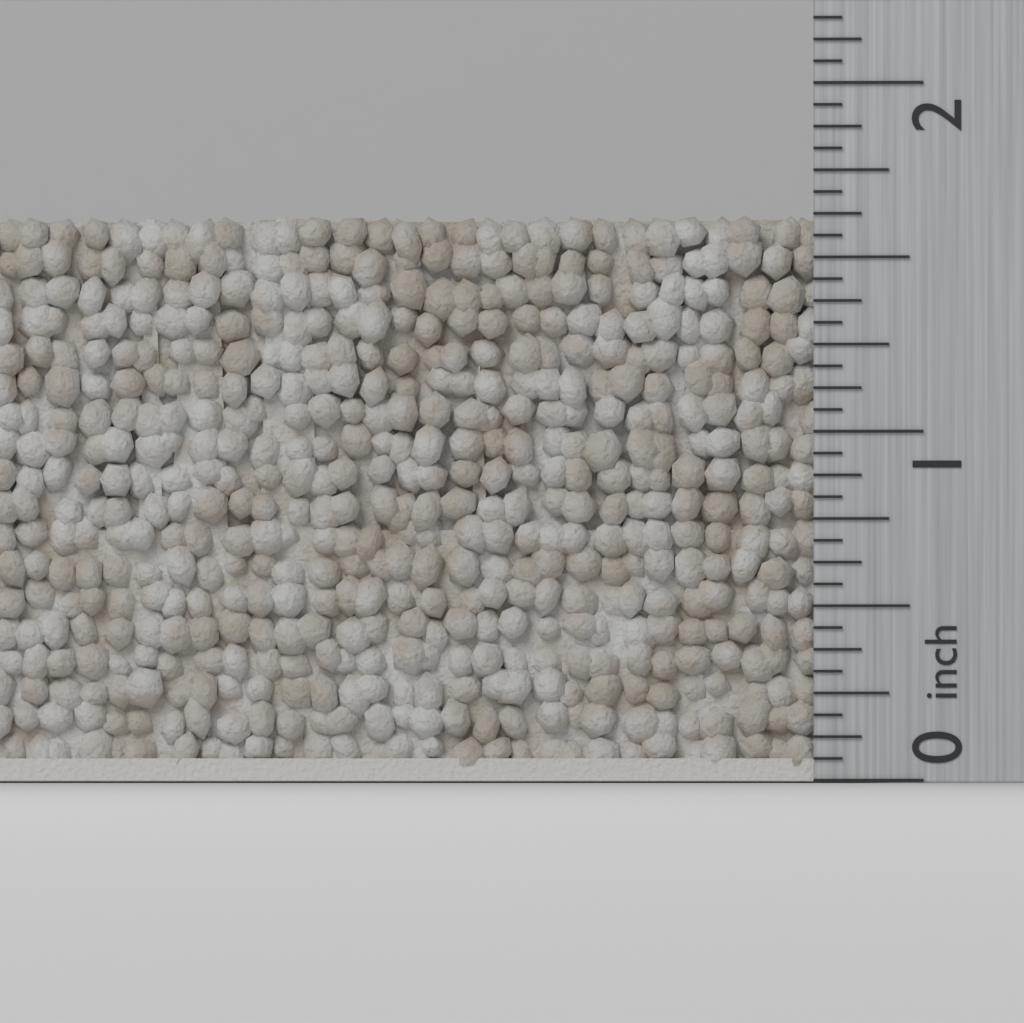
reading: 1.6250 inch
